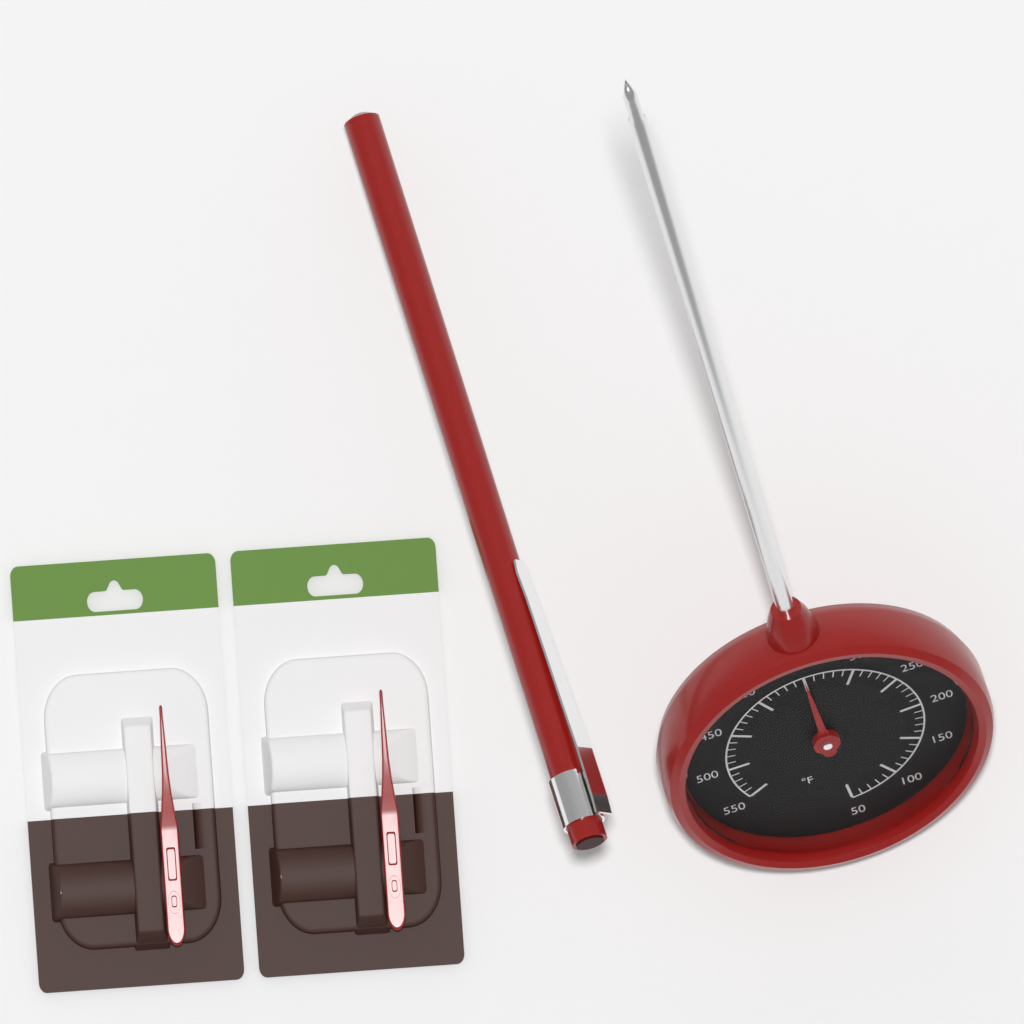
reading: 350 °F
